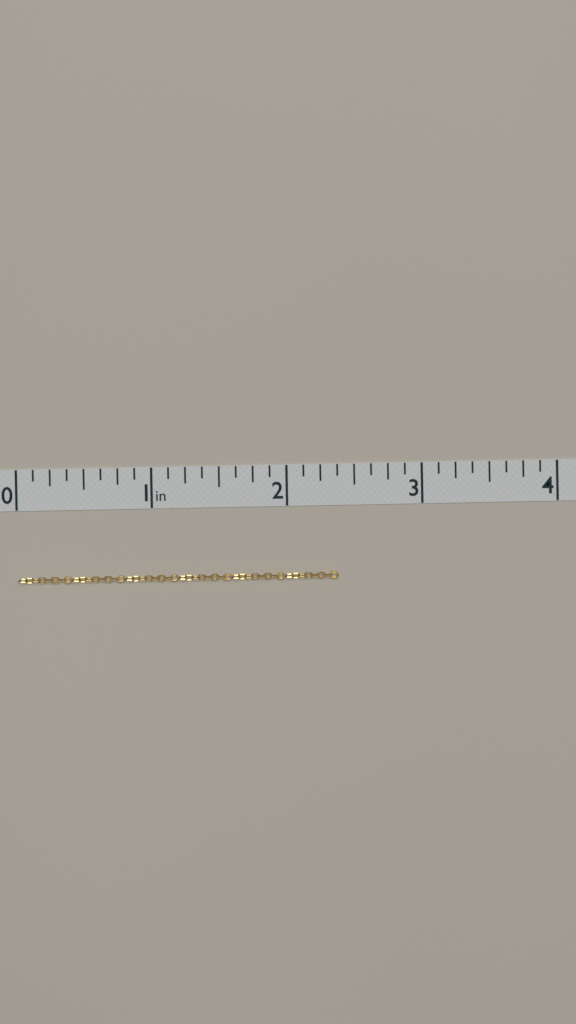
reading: 2.375 in
